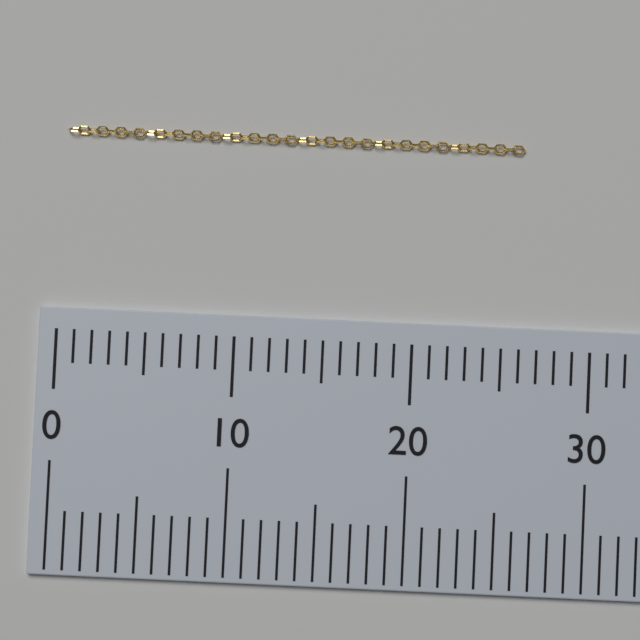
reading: 26 (no unit)
